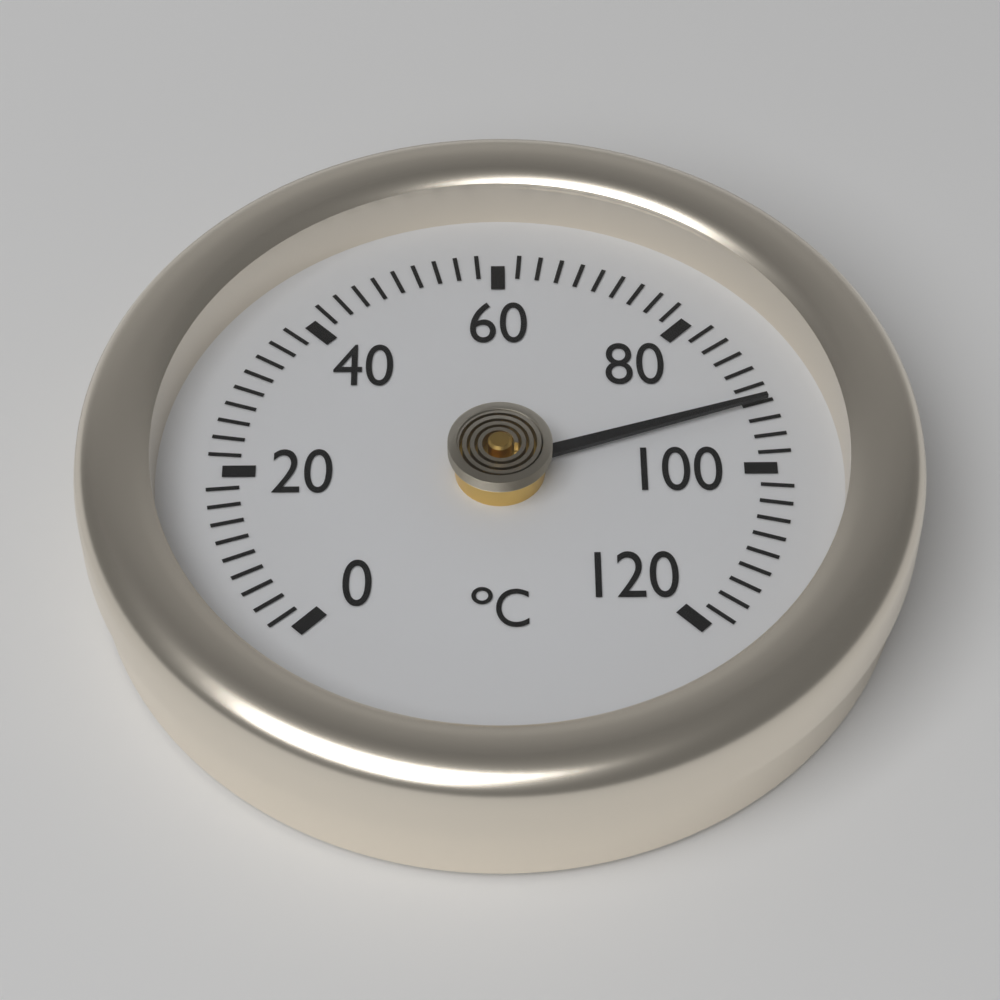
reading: 92 °C
